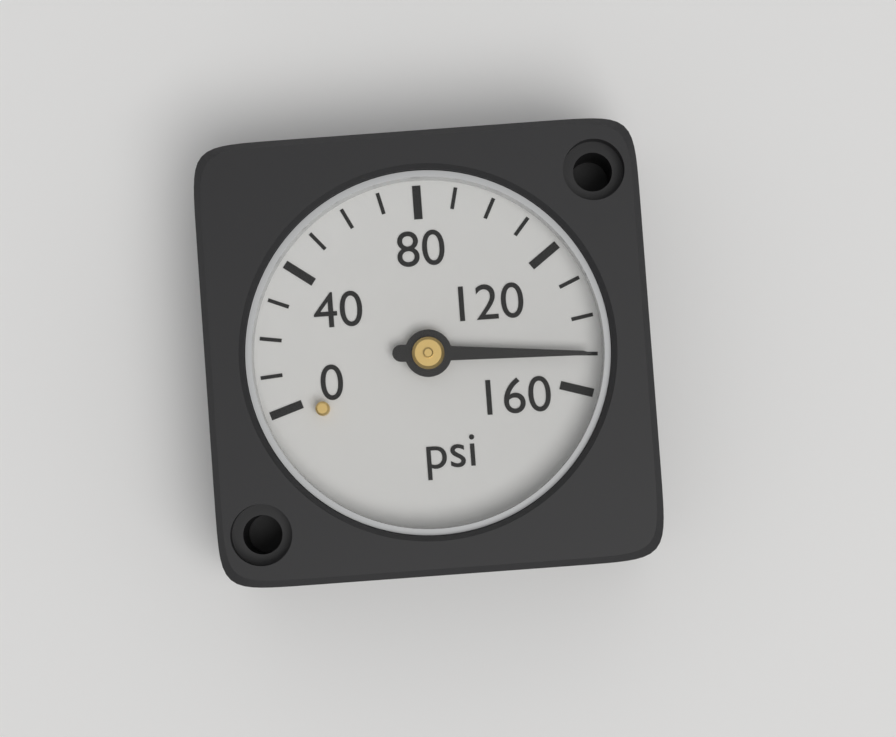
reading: 150 psi
